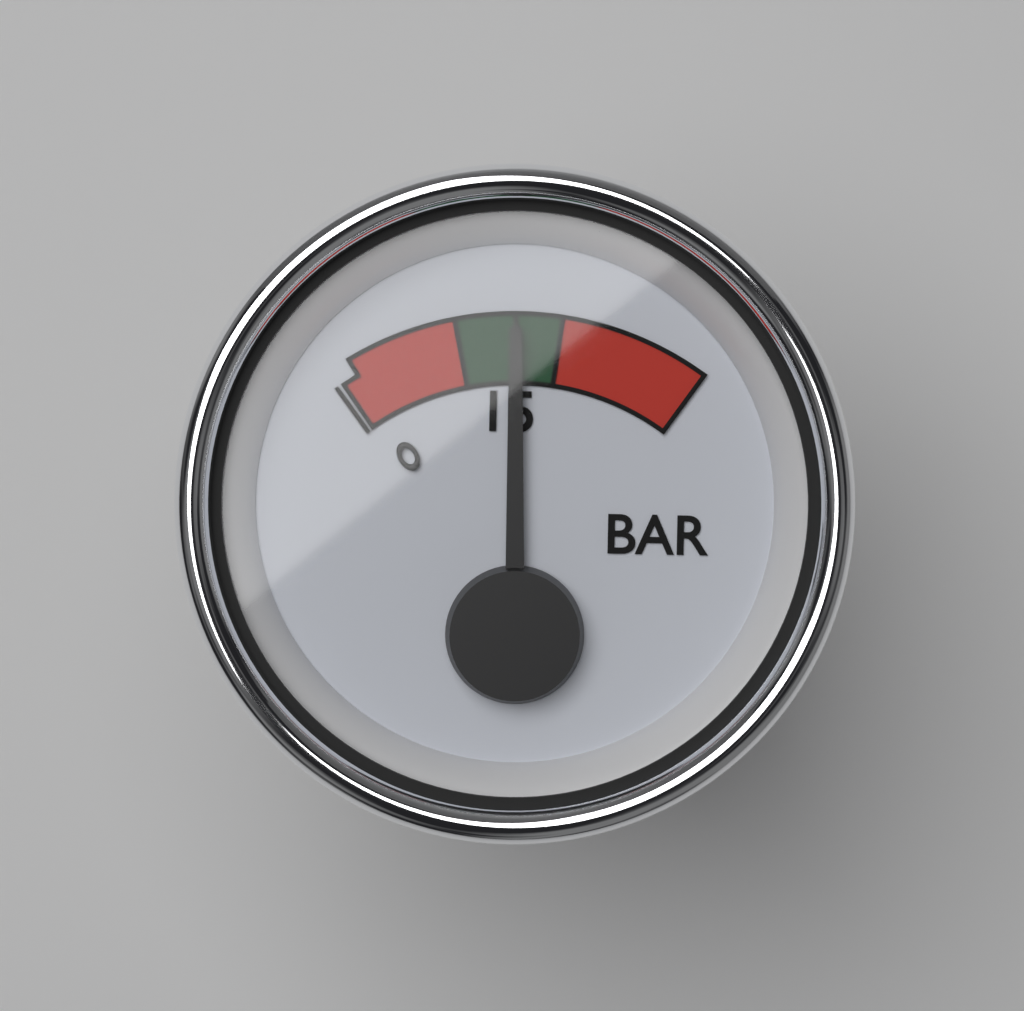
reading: 15 bar
